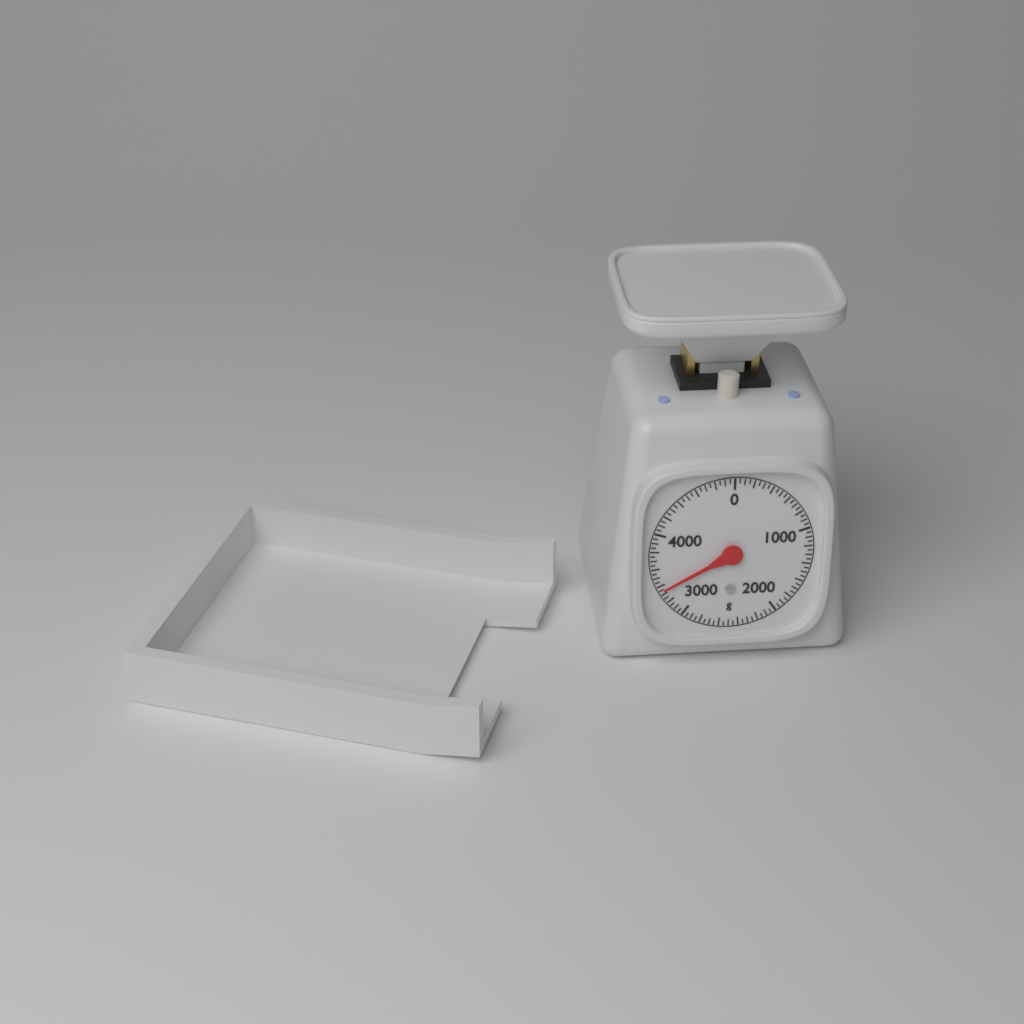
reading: 3350 g
